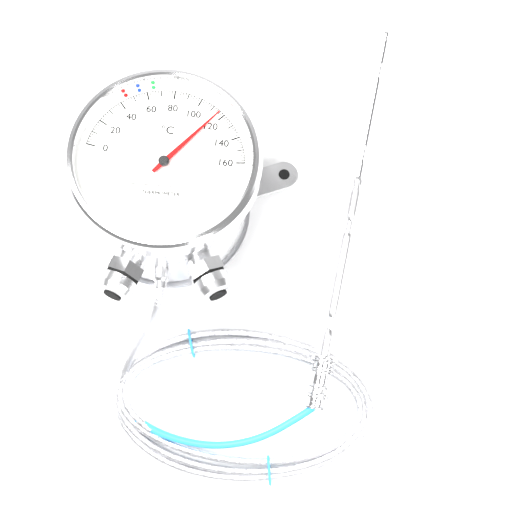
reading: 116 °C
